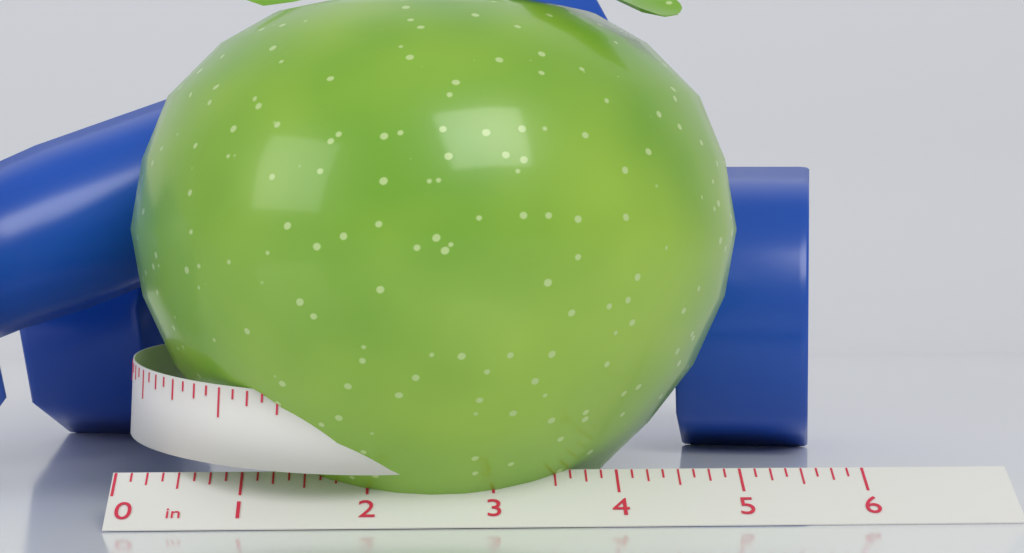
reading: 5.125 in
